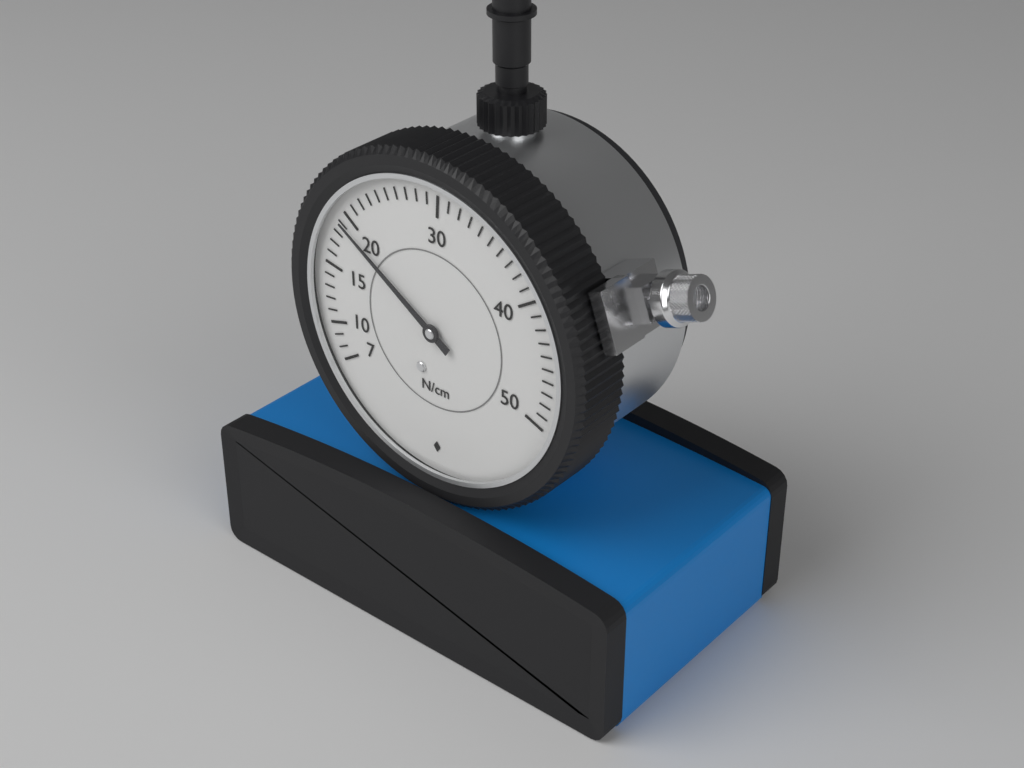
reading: 19 N/cm
